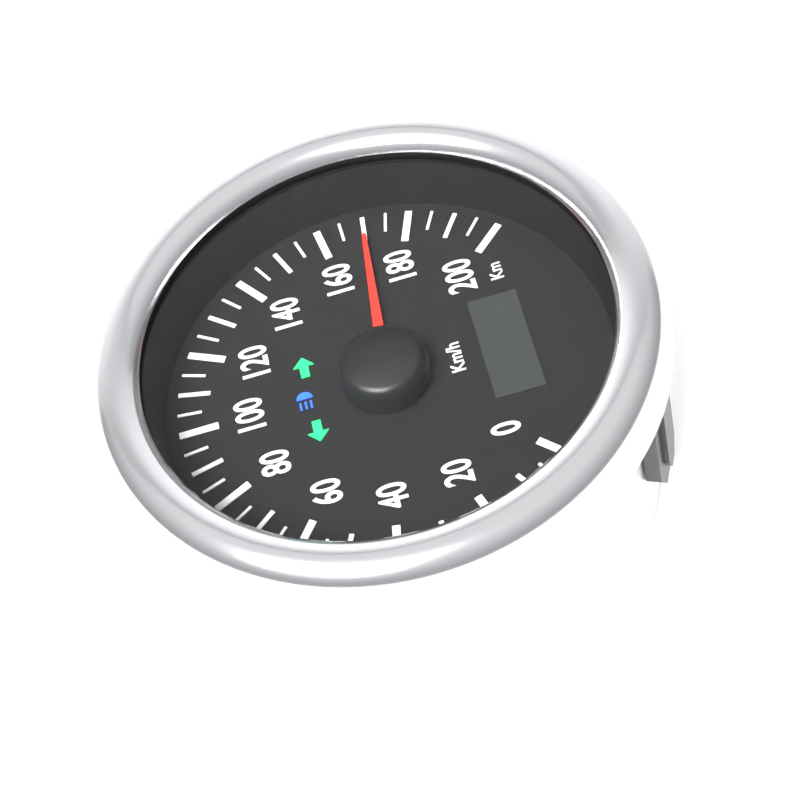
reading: 170 km/h
